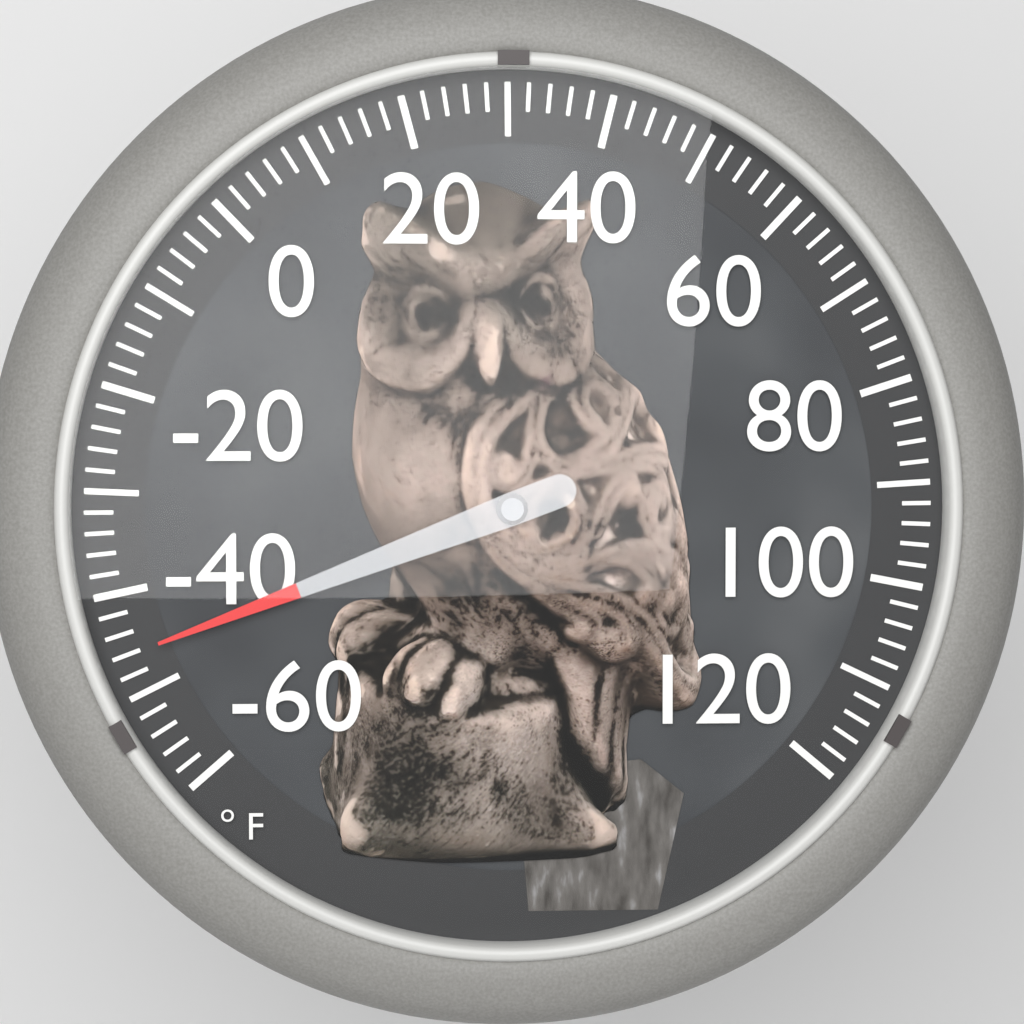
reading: -46 °F
